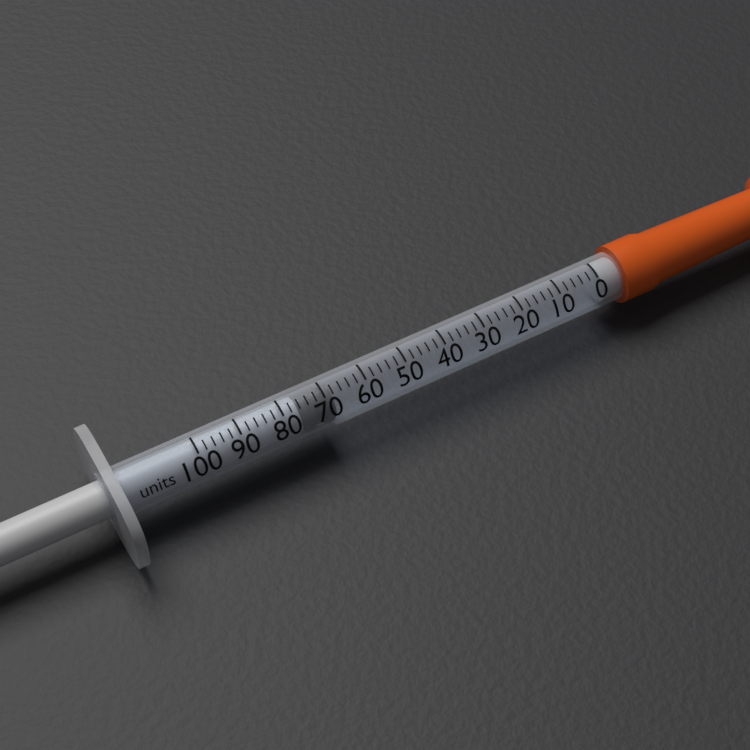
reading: 68 units
